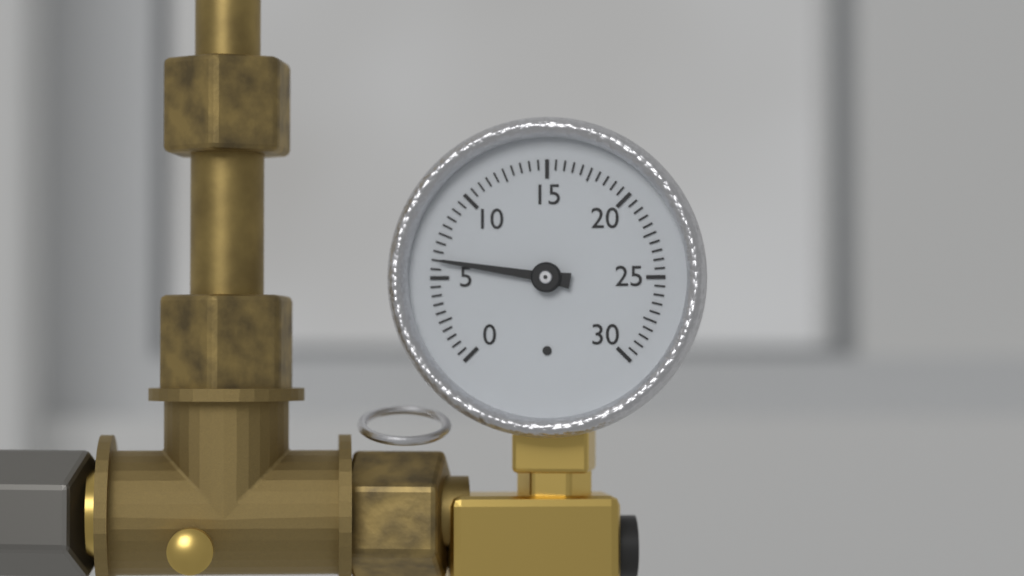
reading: 6.0 (no unit)
